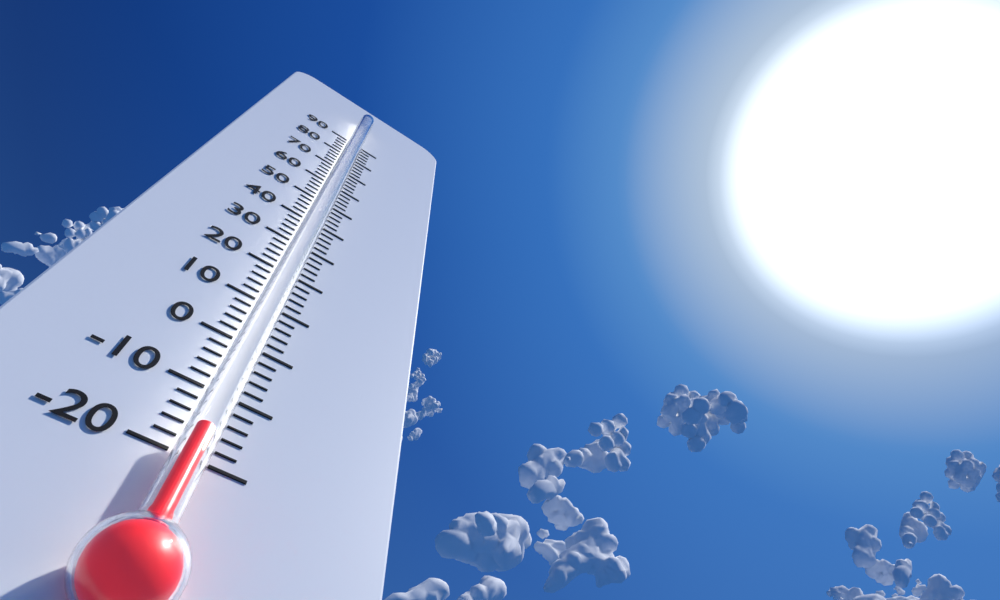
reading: -18 (no unit)
